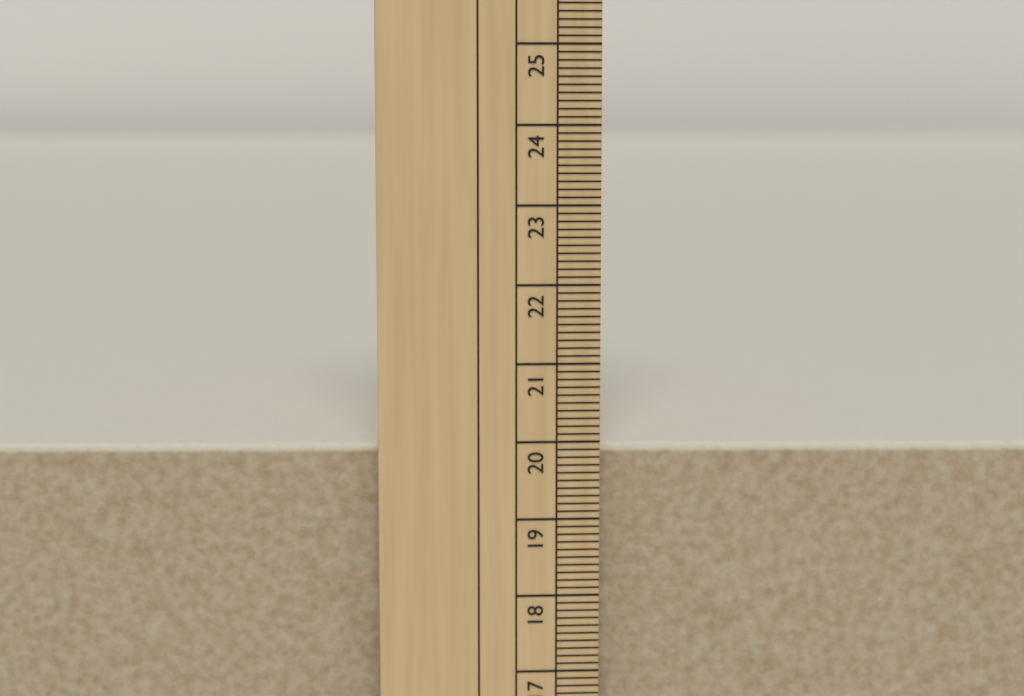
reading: 19.9 cm
